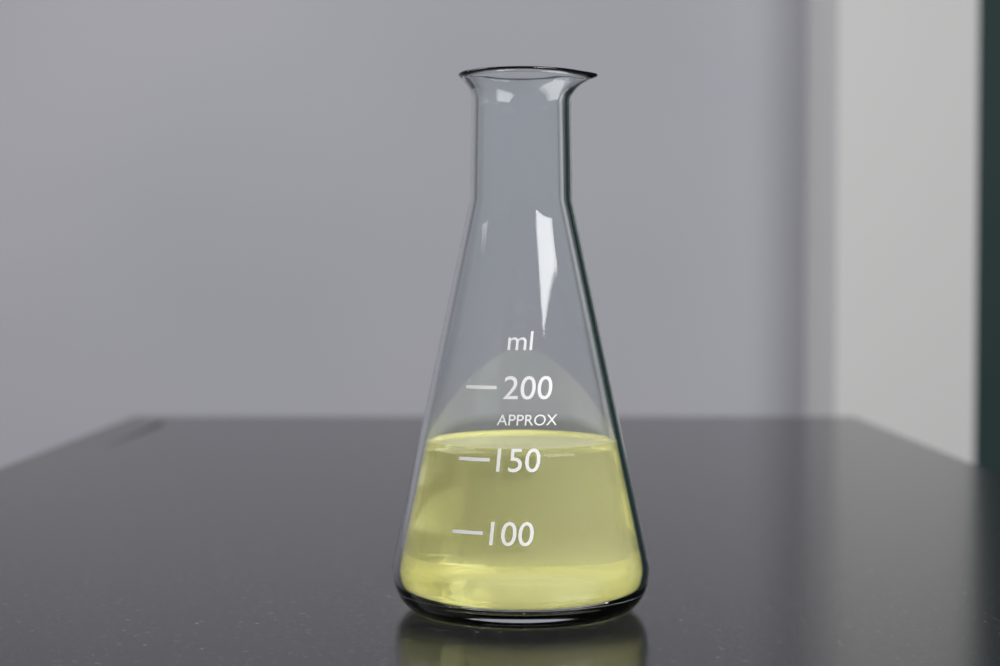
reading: 155 ml
